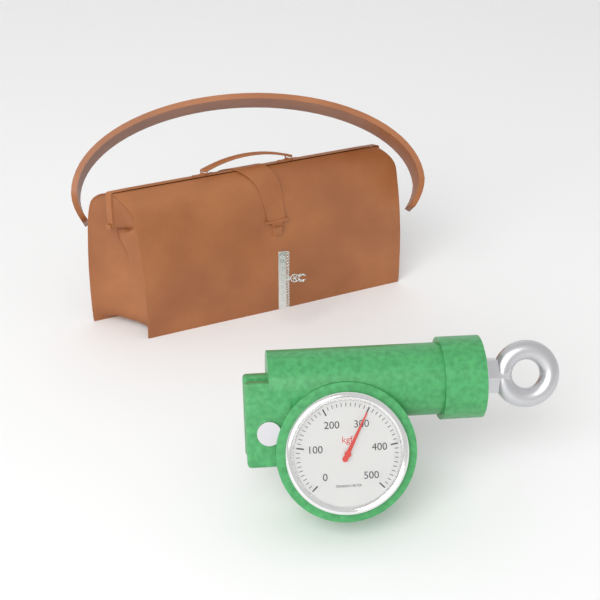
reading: 300 kgf
